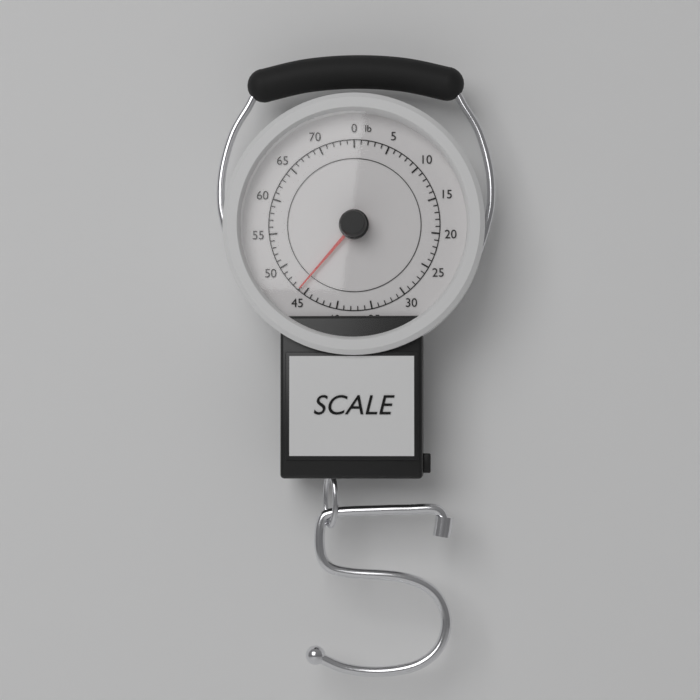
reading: 46 lb
